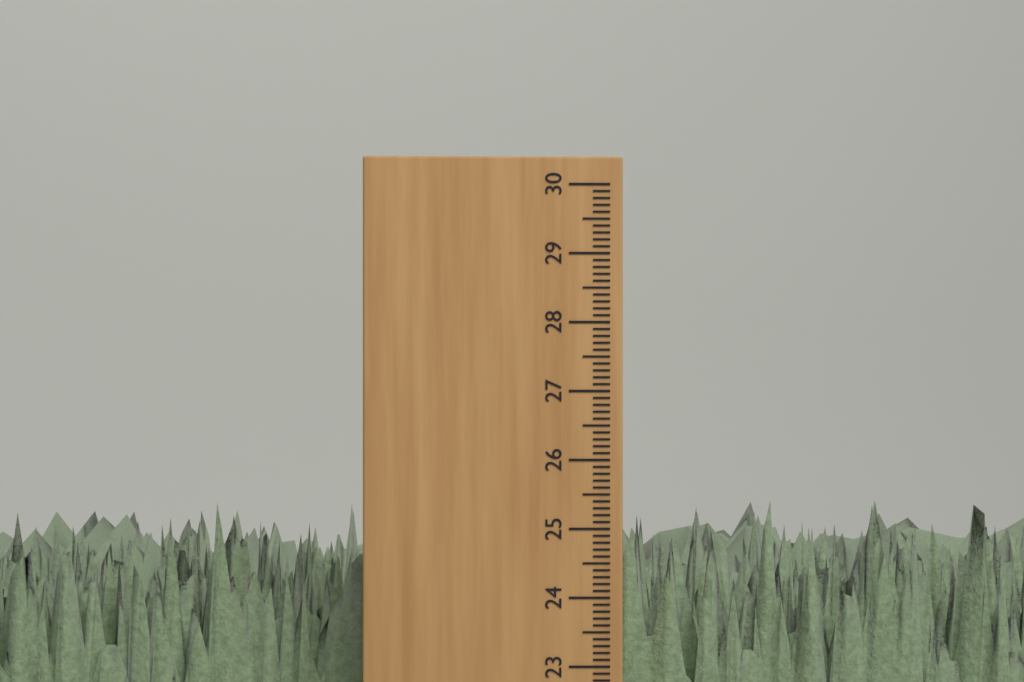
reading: 25.4 cm
